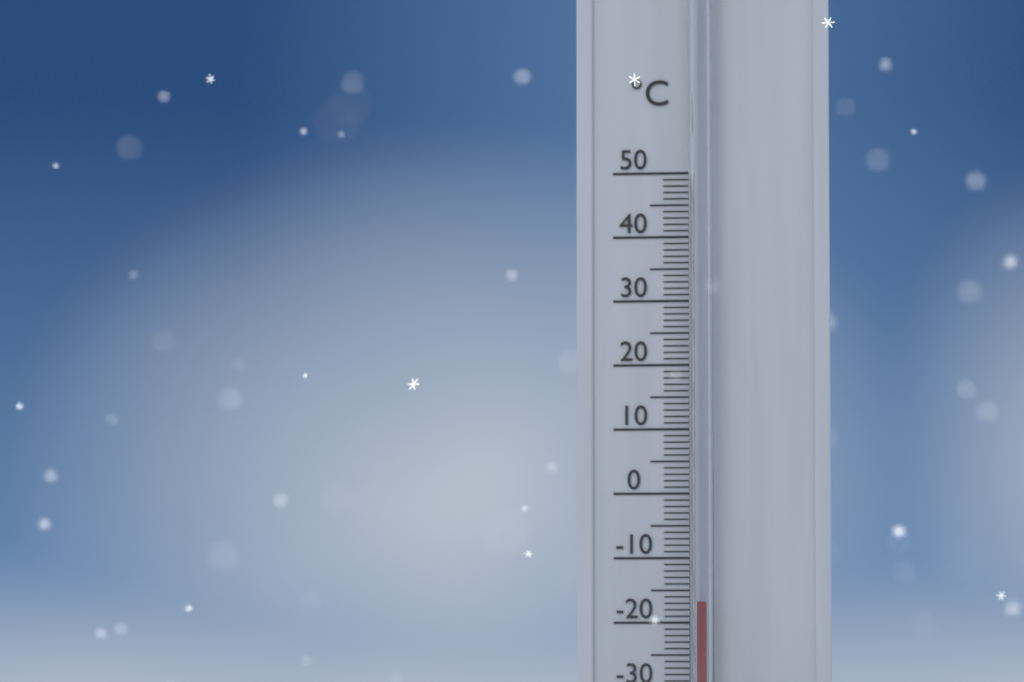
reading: -17 °C
